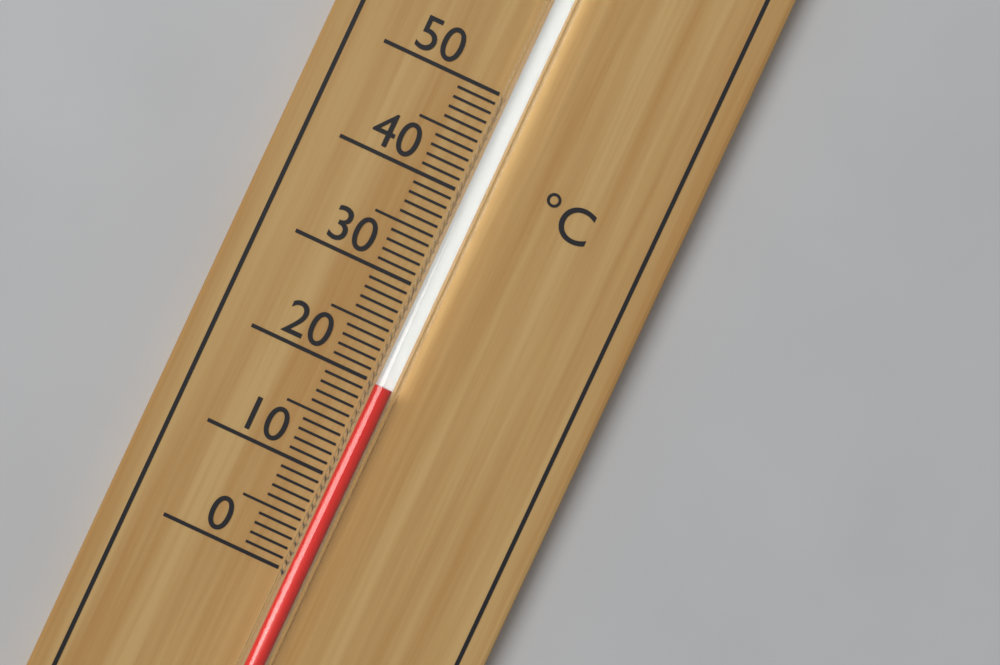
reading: 20 °C
